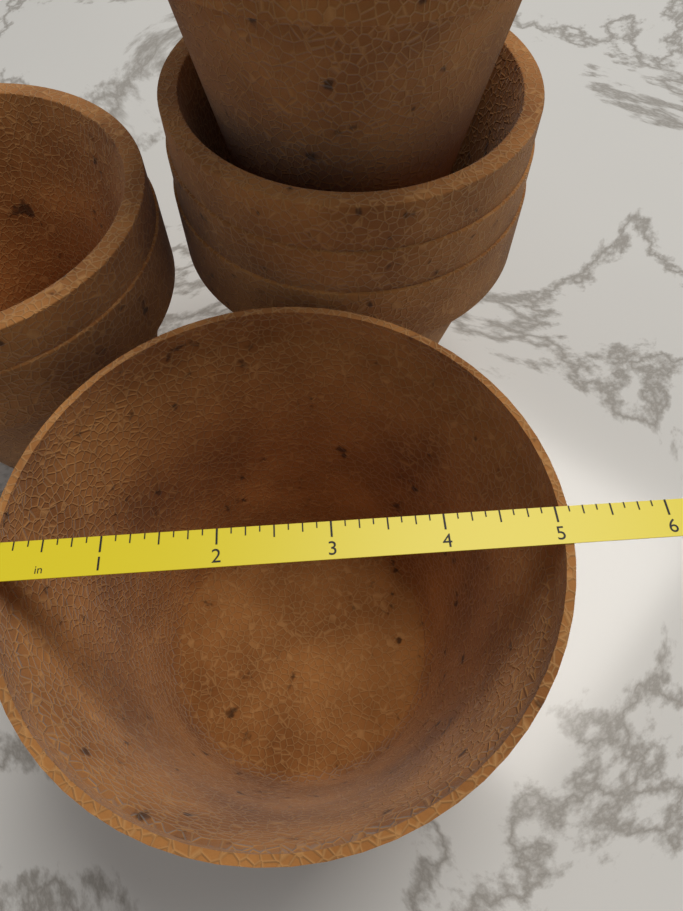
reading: 5.125 in
